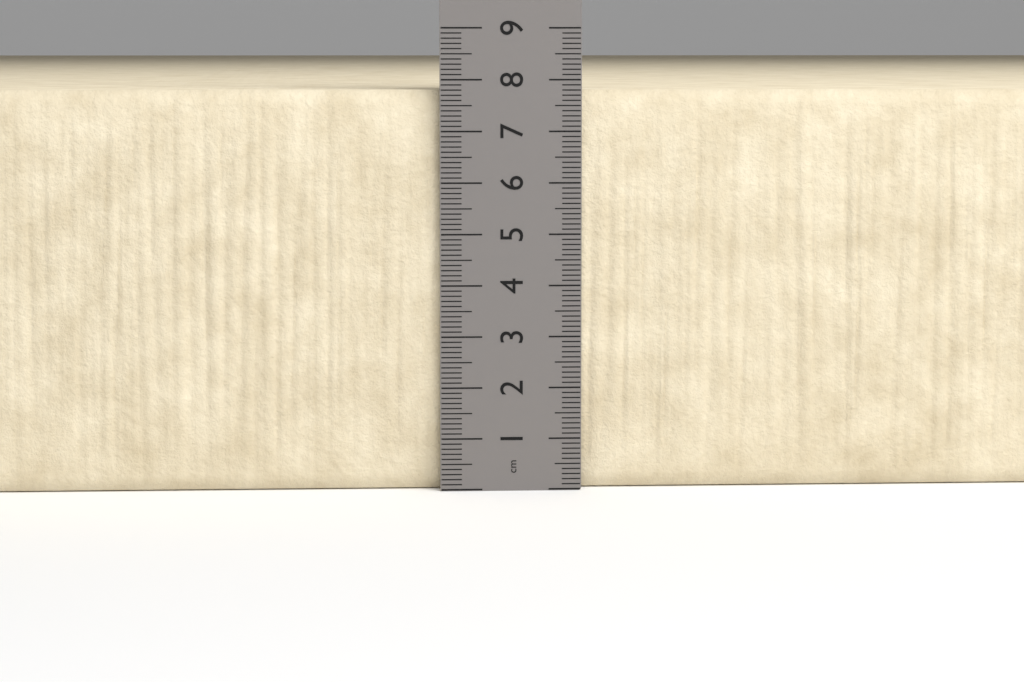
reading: 7.8 cm
